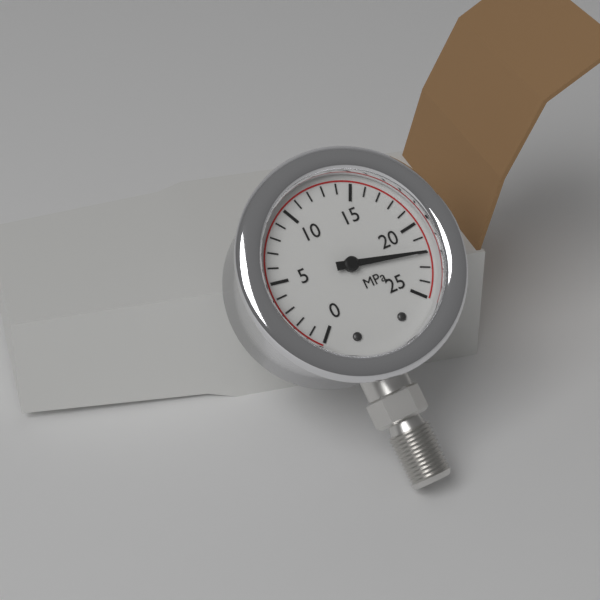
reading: 22 MPa
